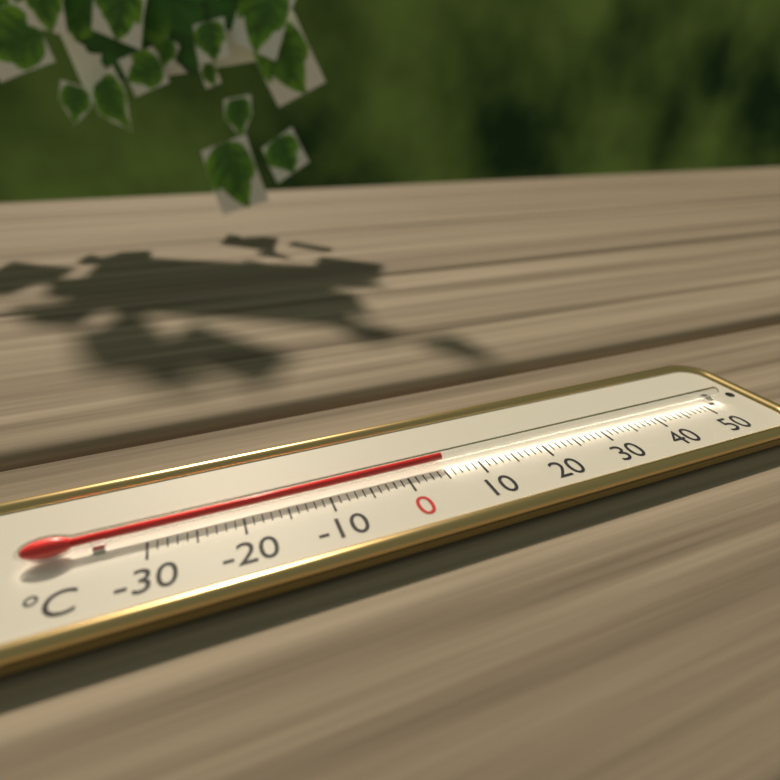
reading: 5 °C
